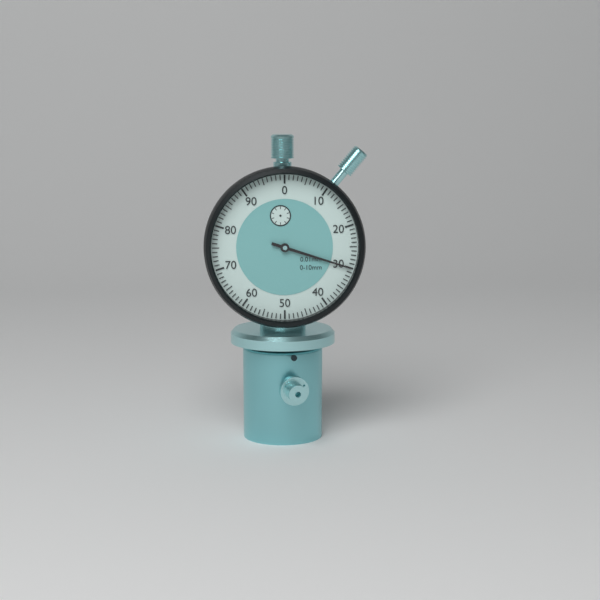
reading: 0.30 mm
